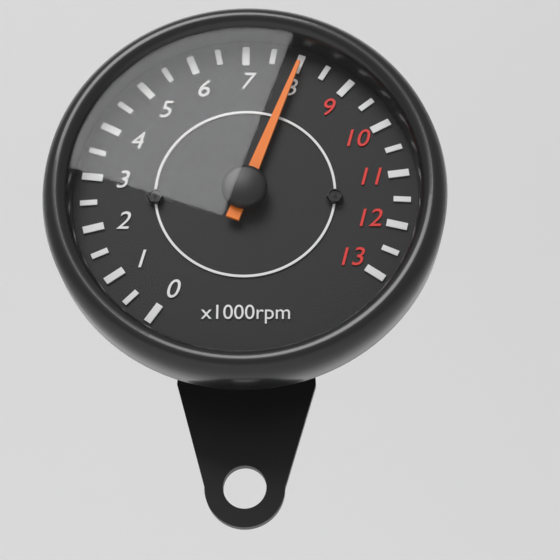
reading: 8000 rpm
